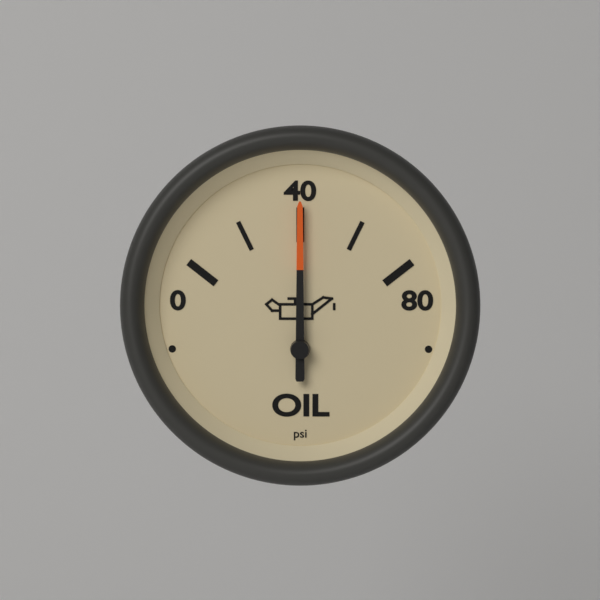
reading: 40 psi
